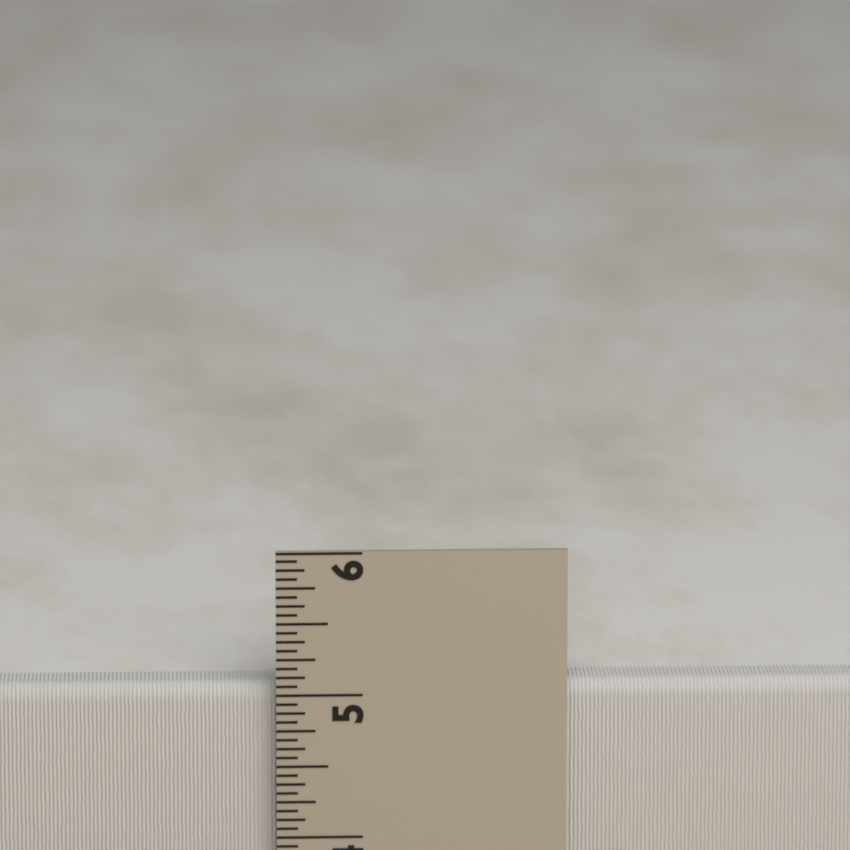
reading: 5.0625 in
